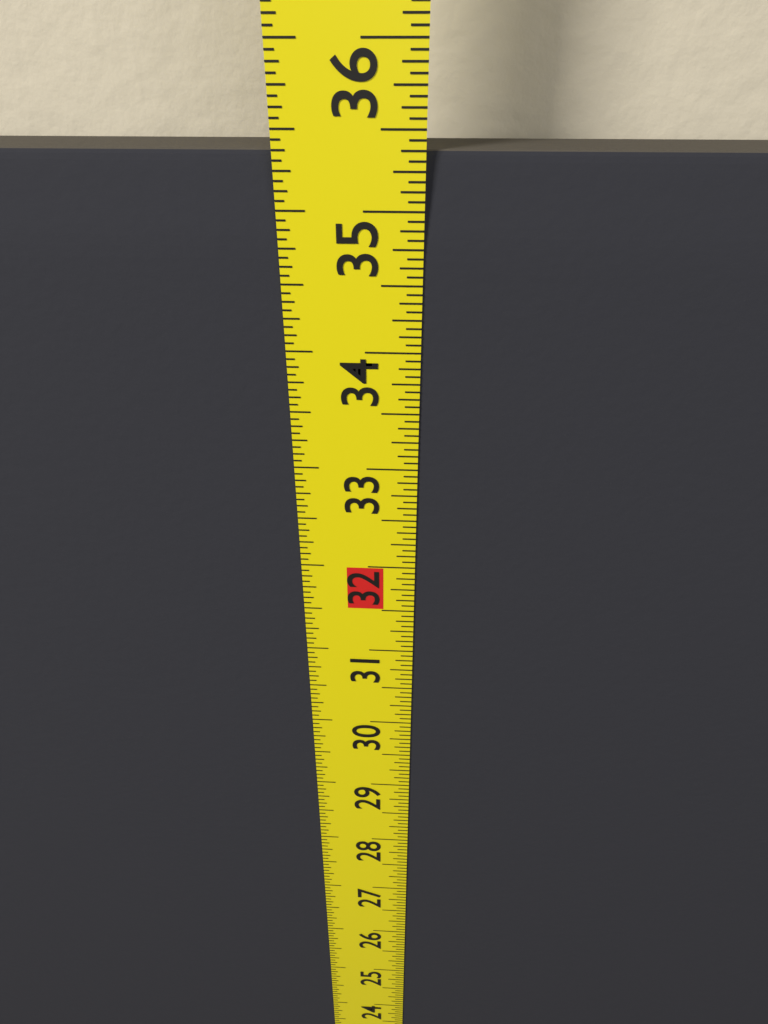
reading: 35.3750 in
